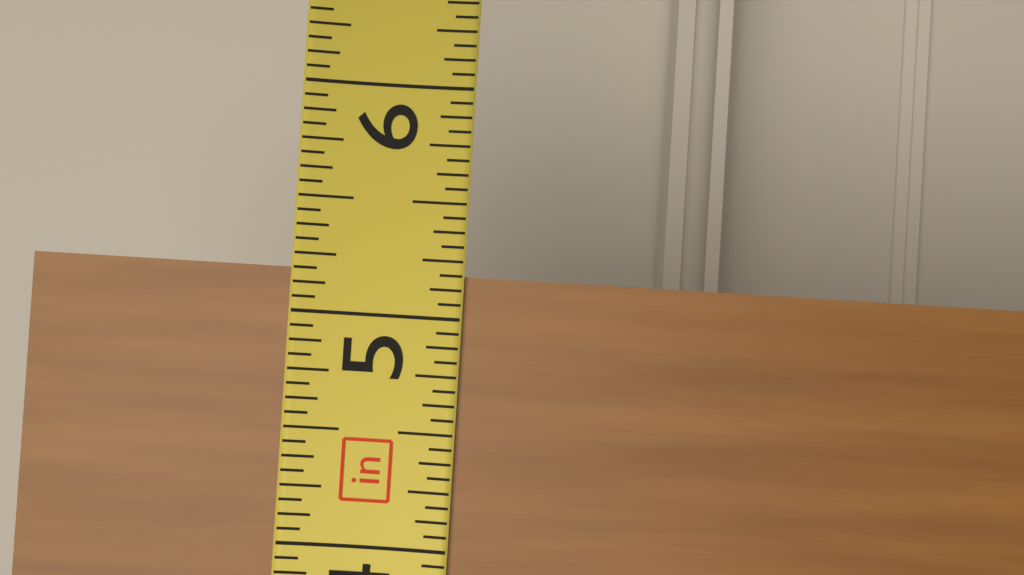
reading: 5.1875 in
